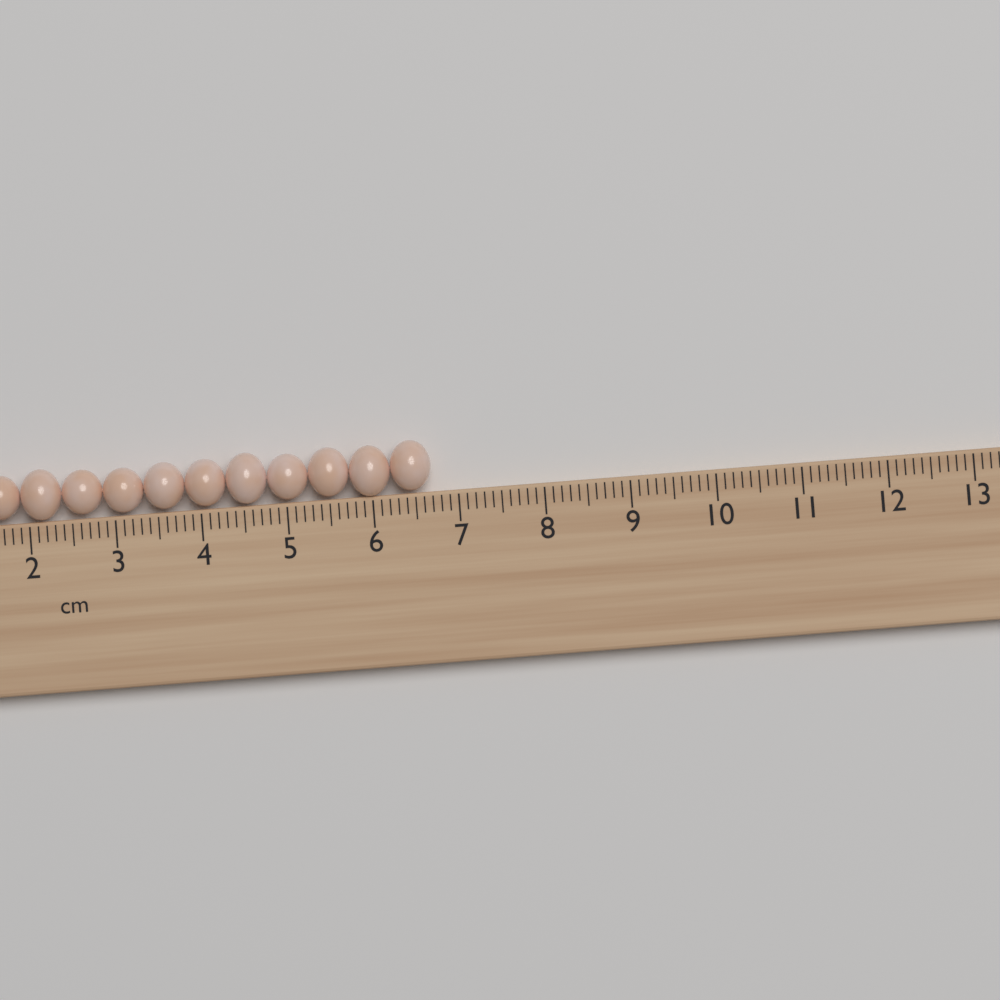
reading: 6.7 cm
